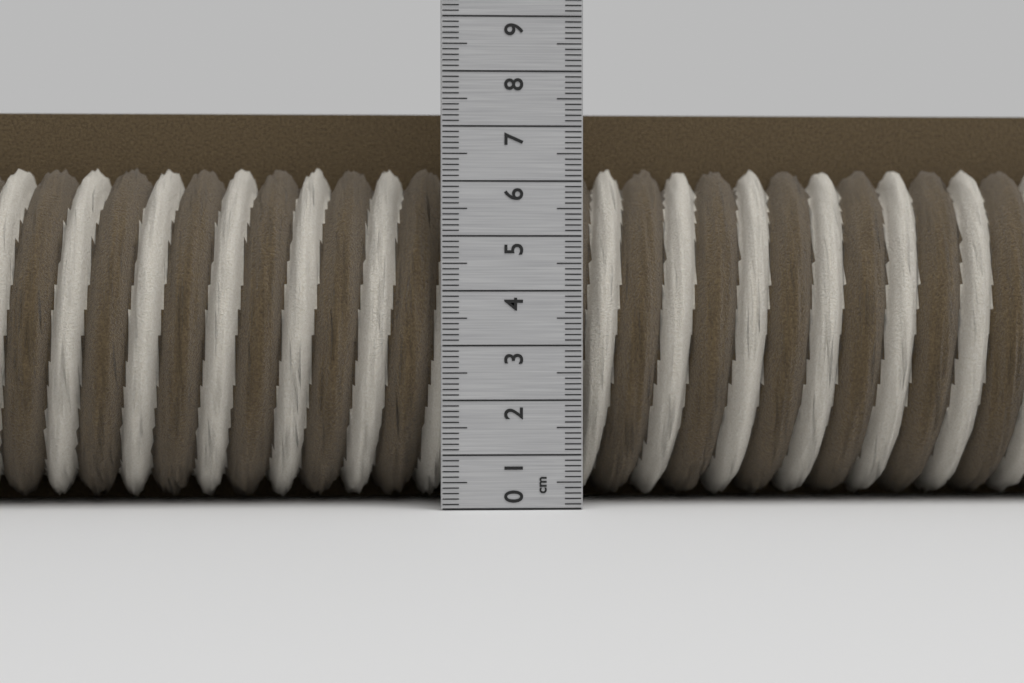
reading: 7.4 cm
